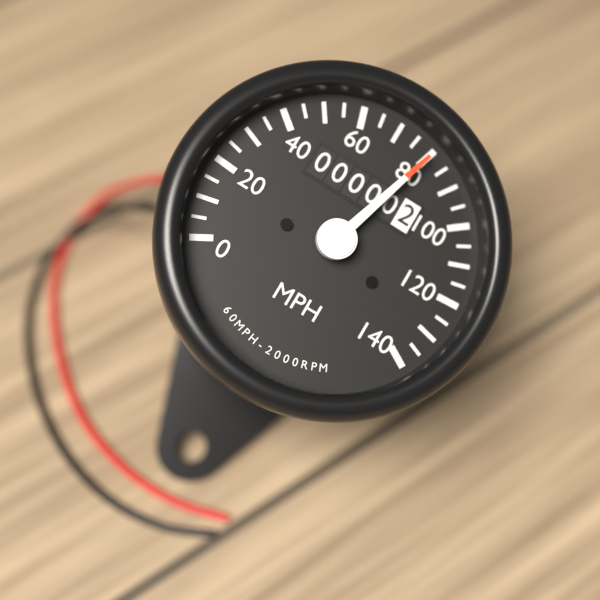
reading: 80 MPH
